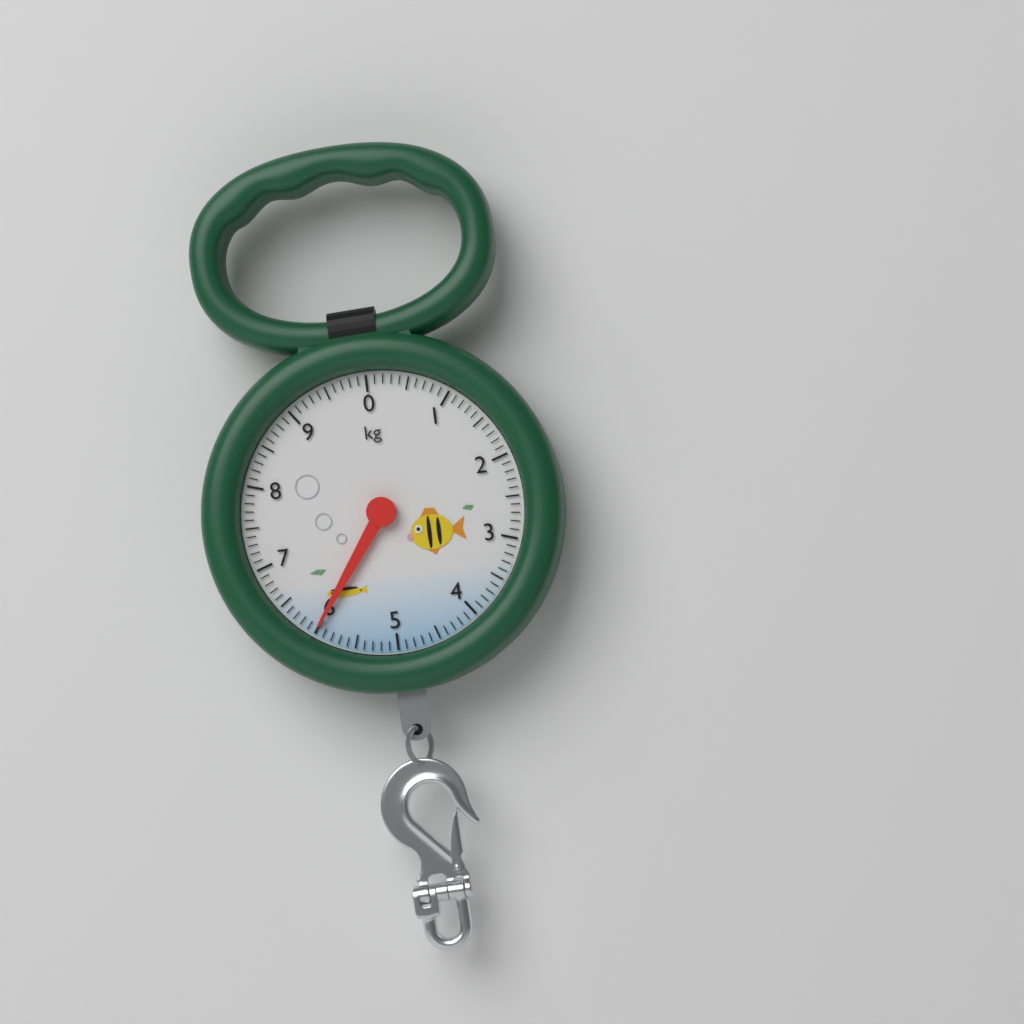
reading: 6.0 kg
